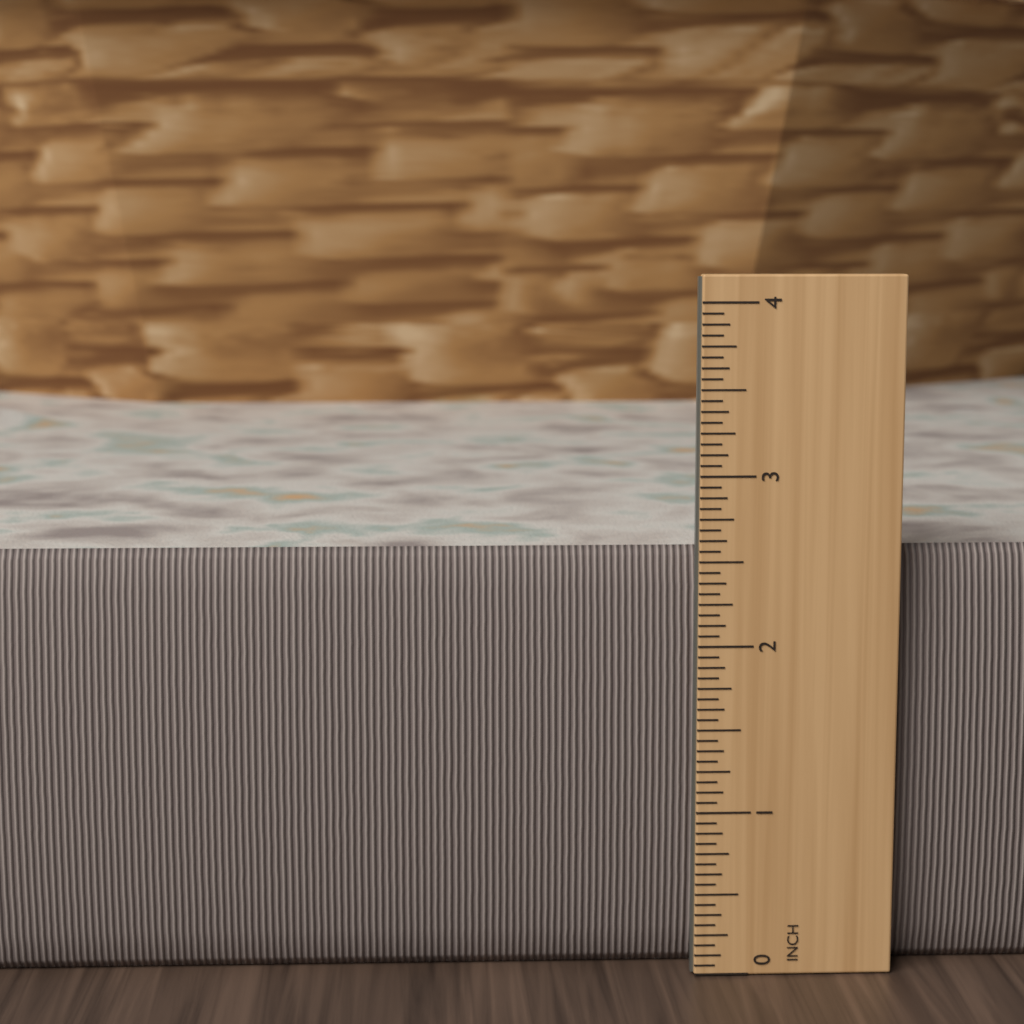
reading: 2.7500 inch
